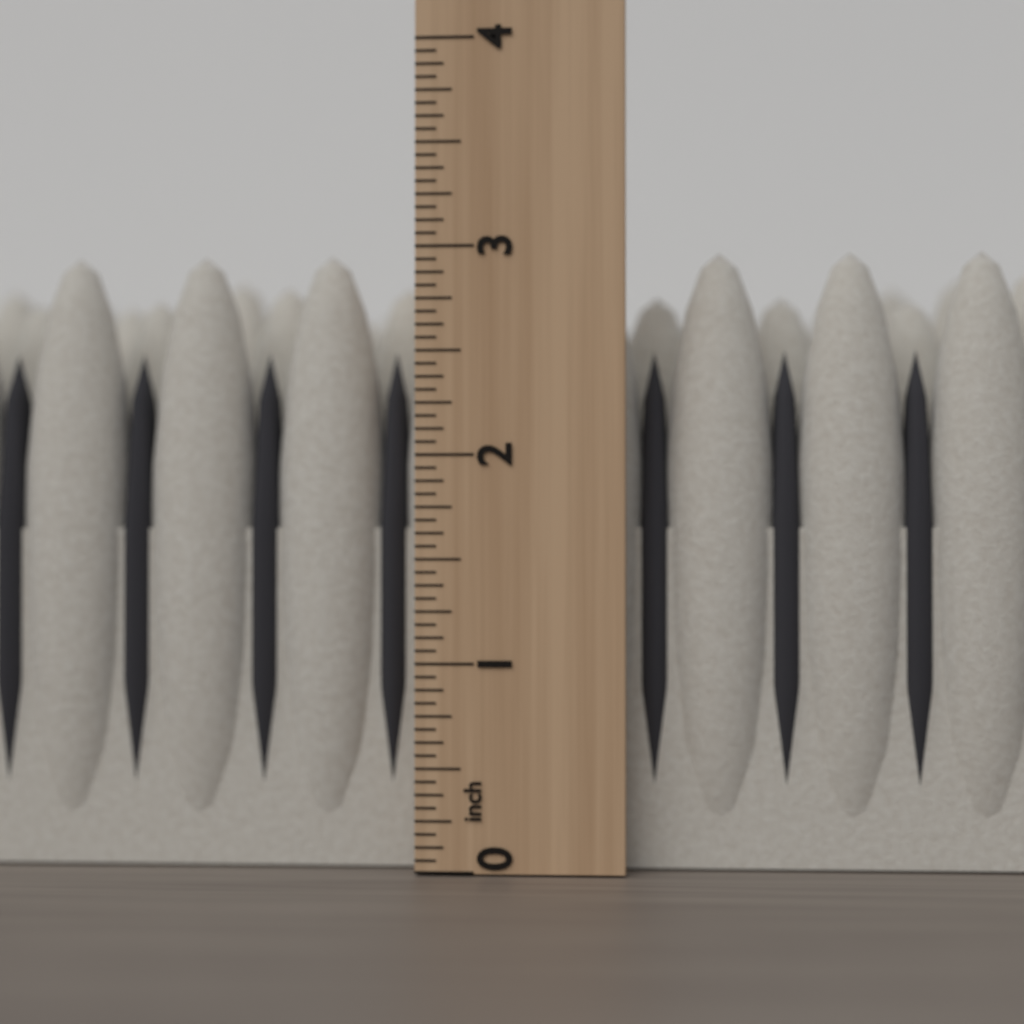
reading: 3.0000 inch
